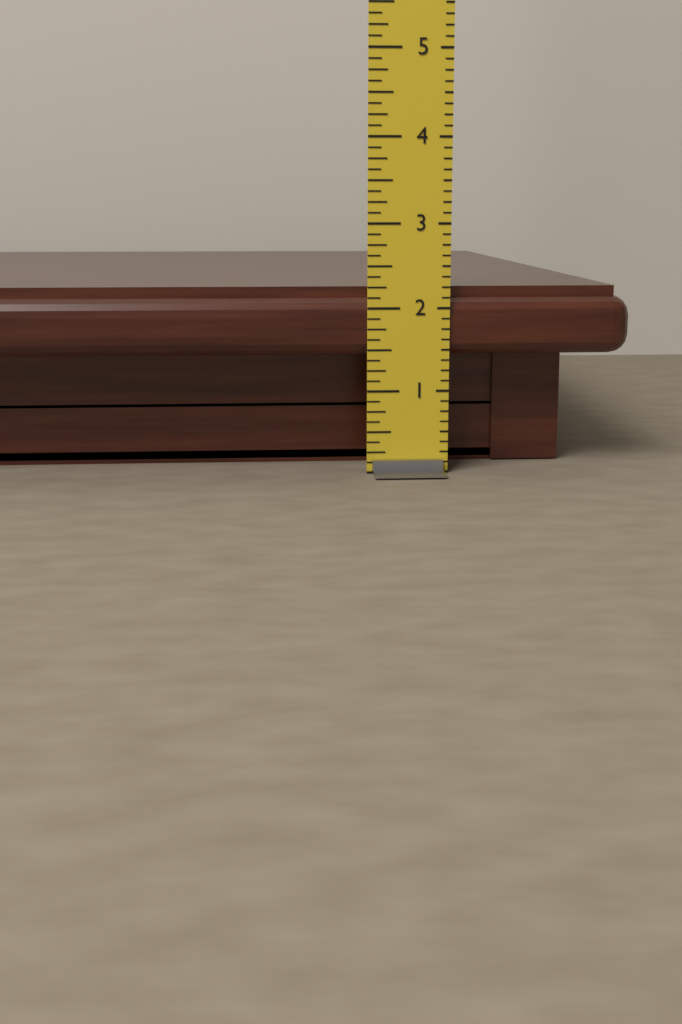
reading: 2.250 in
